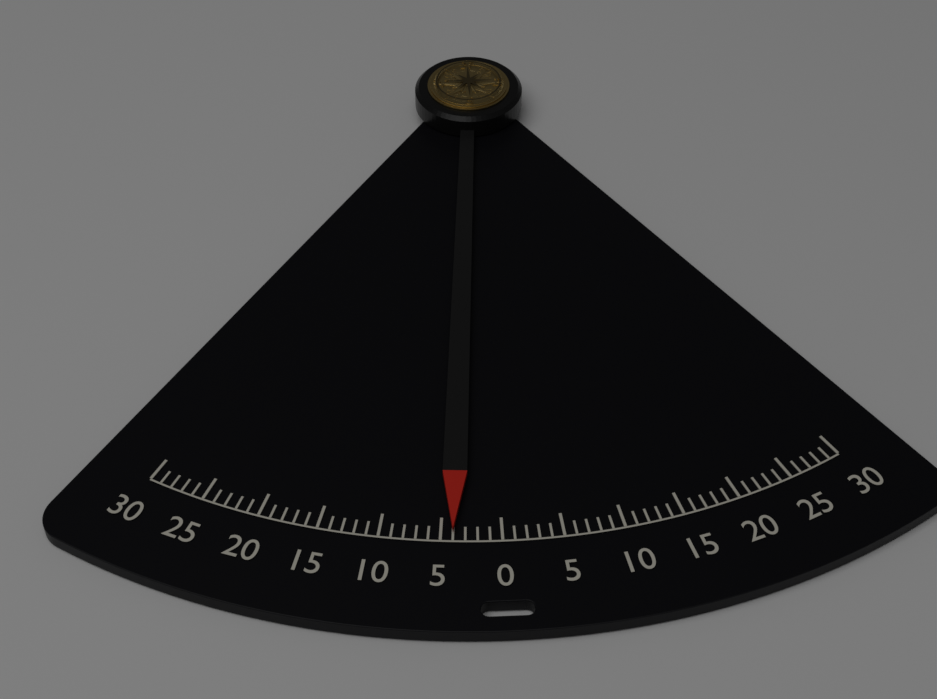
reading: -4 (no unit)
